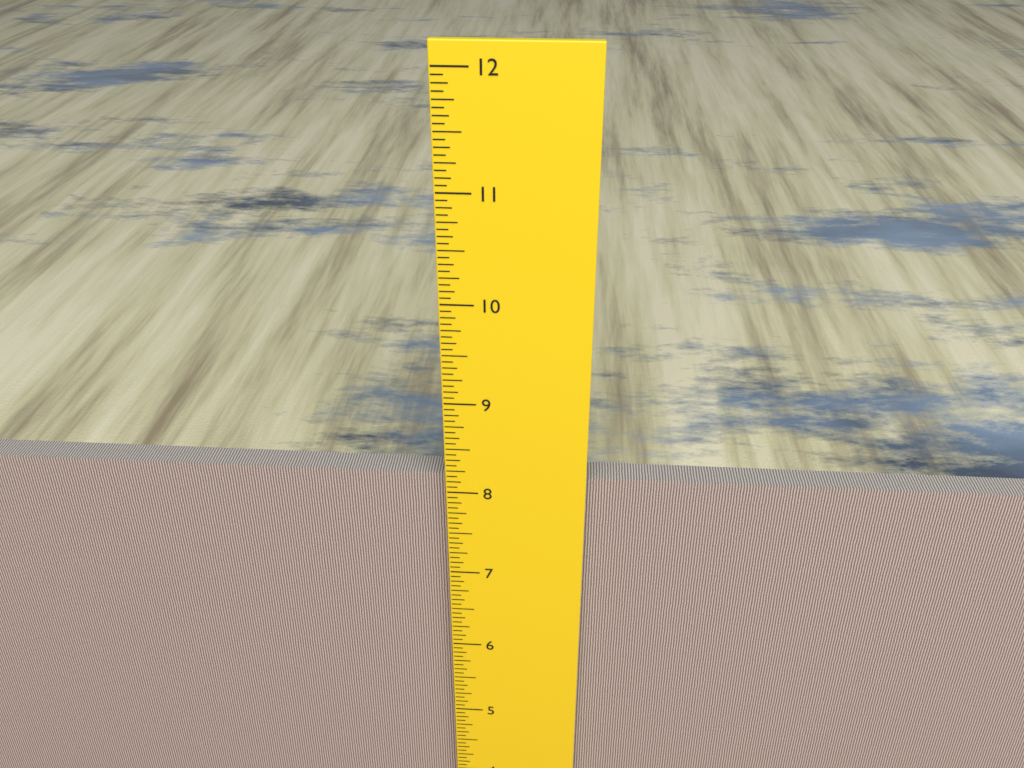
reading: 8.1250 inch
